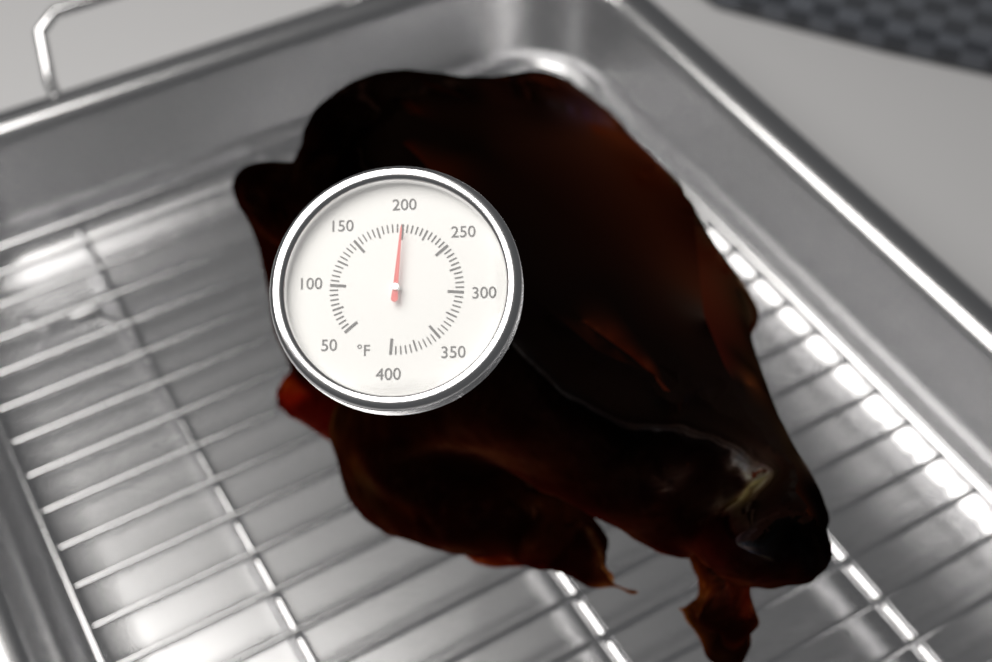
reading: 200 °F
